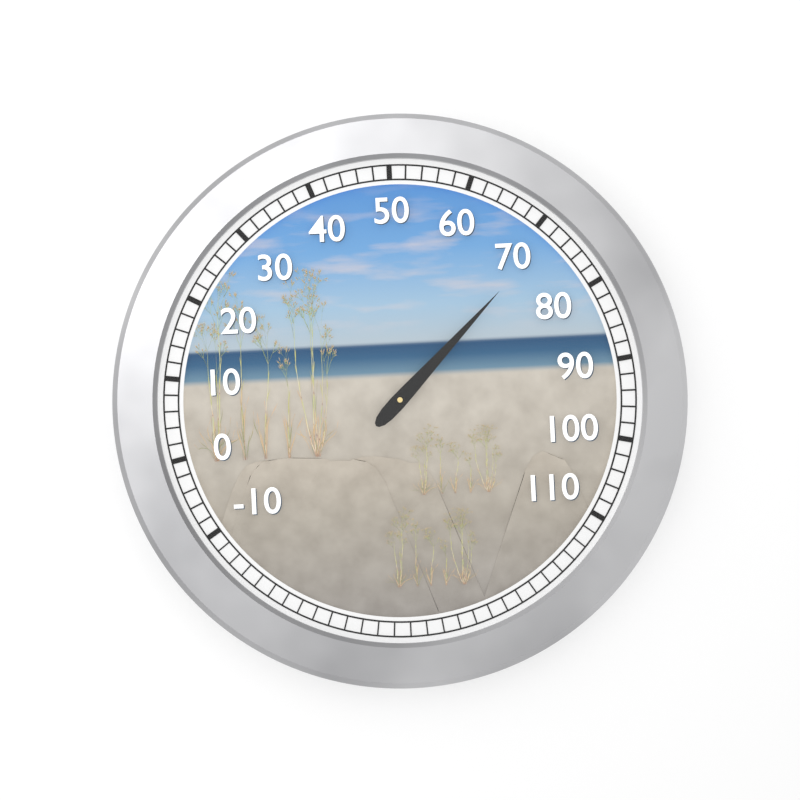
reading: 72 (no unit)
